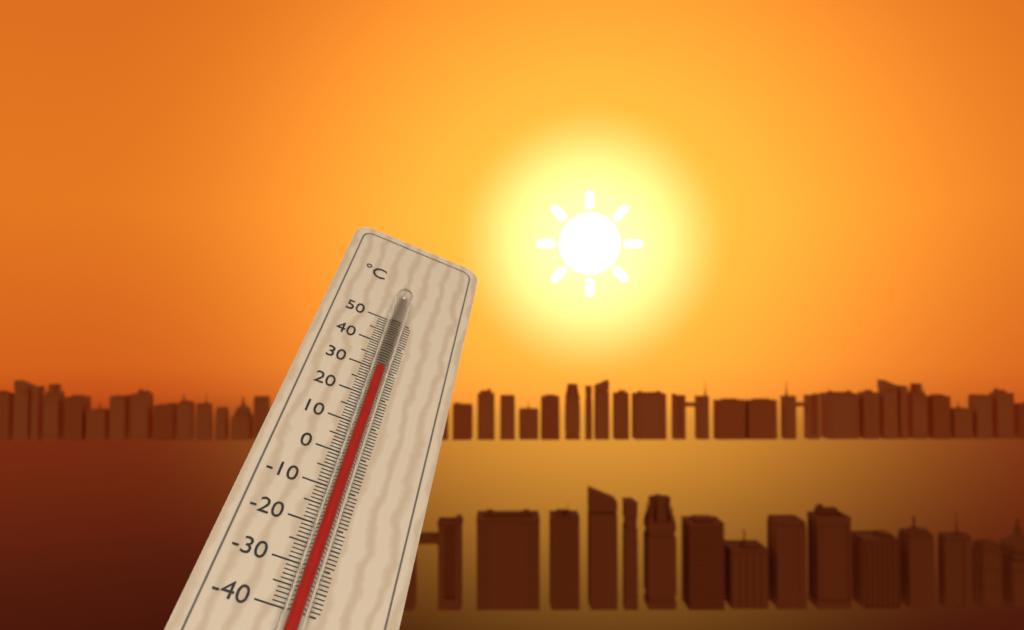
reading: 27 °C
